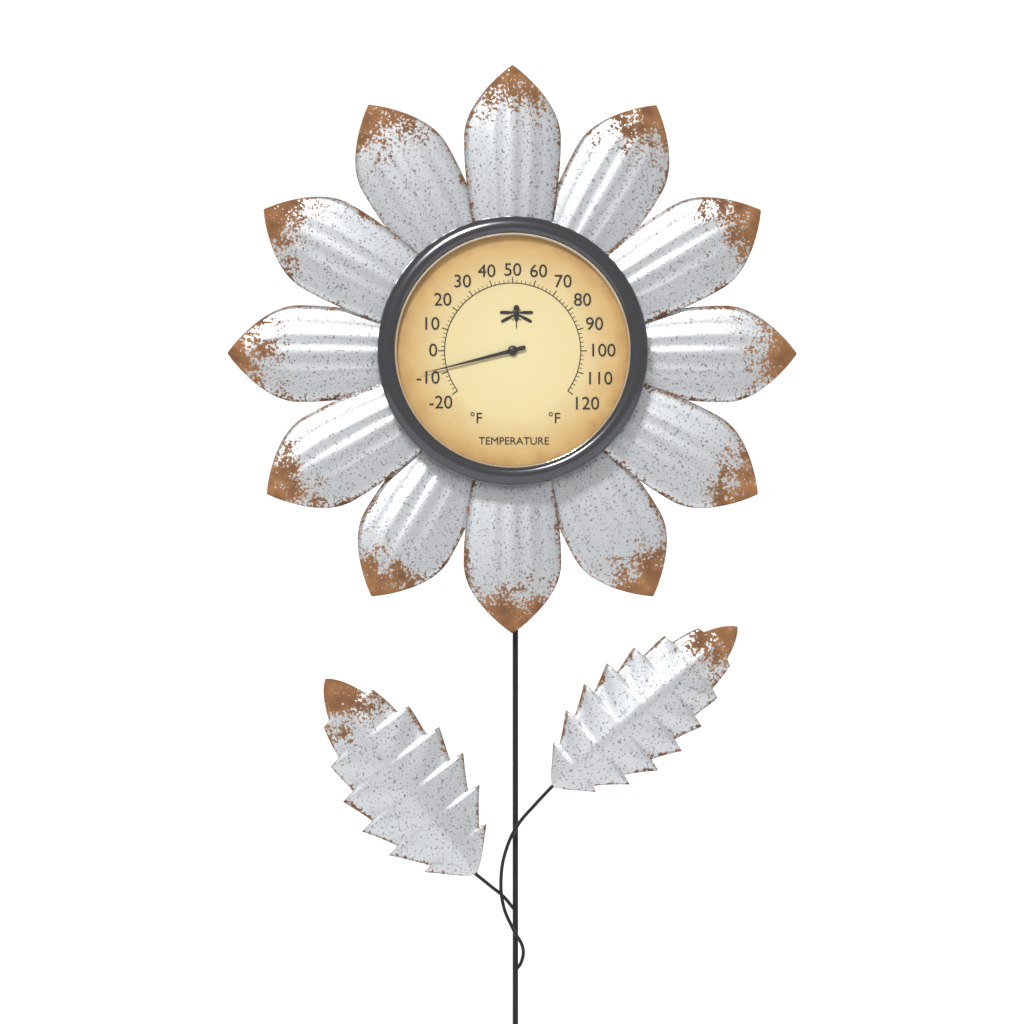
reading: -8 °F
